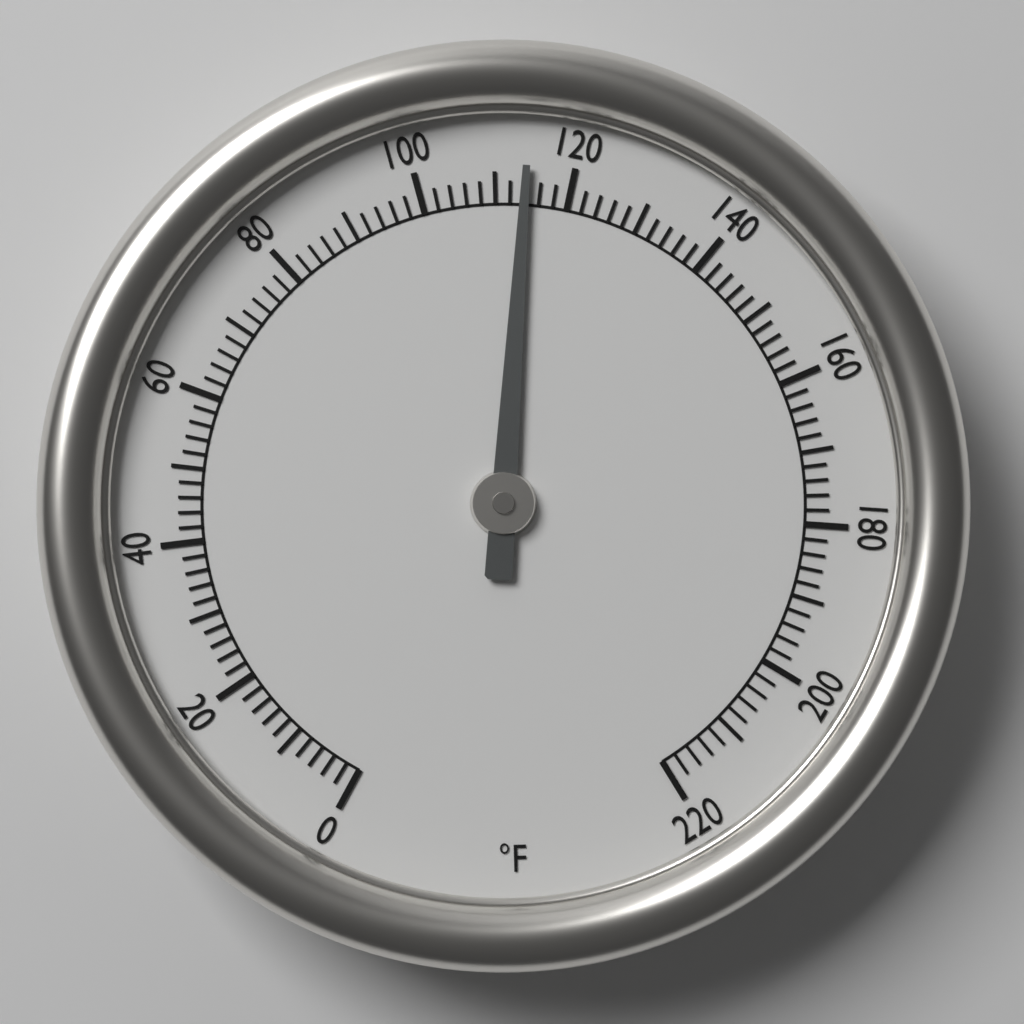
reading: 114 °F
